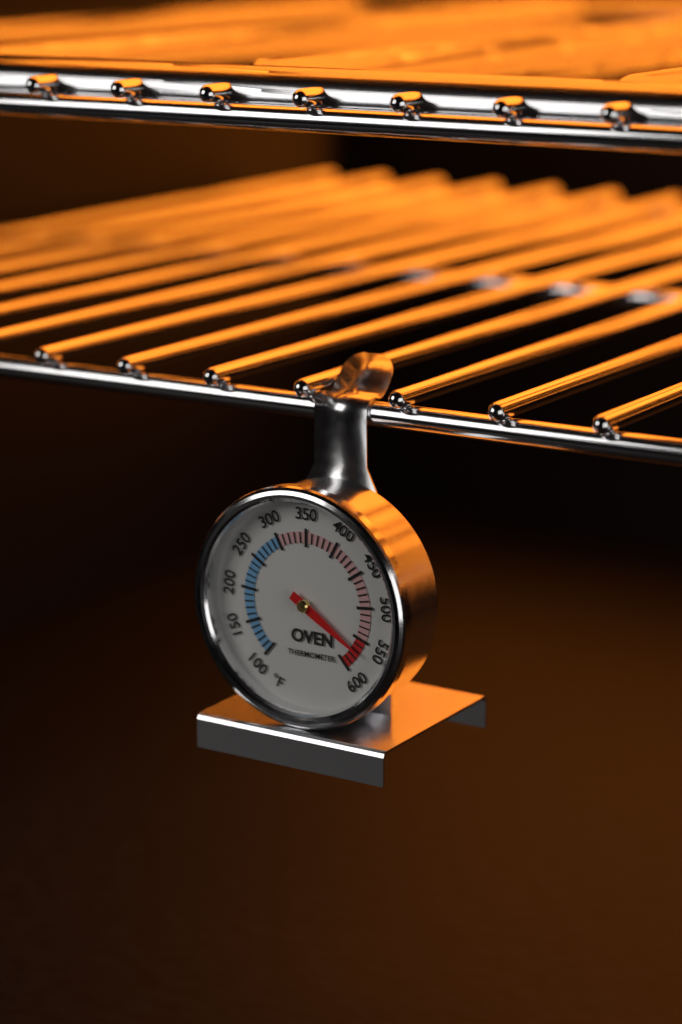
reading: 570 °F
